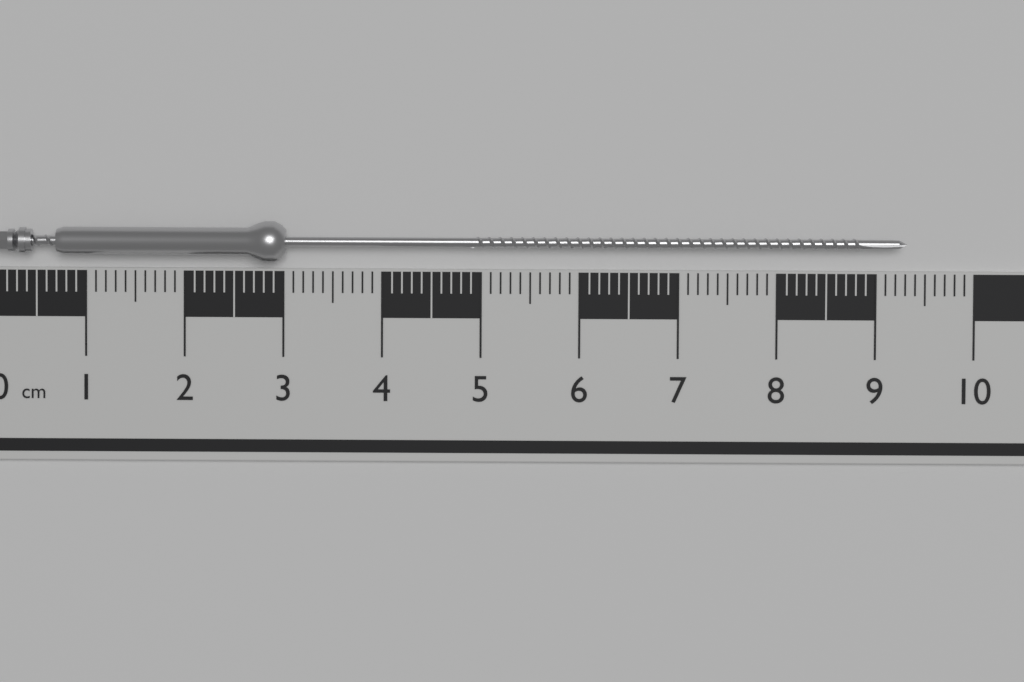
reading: 9.3 cm
